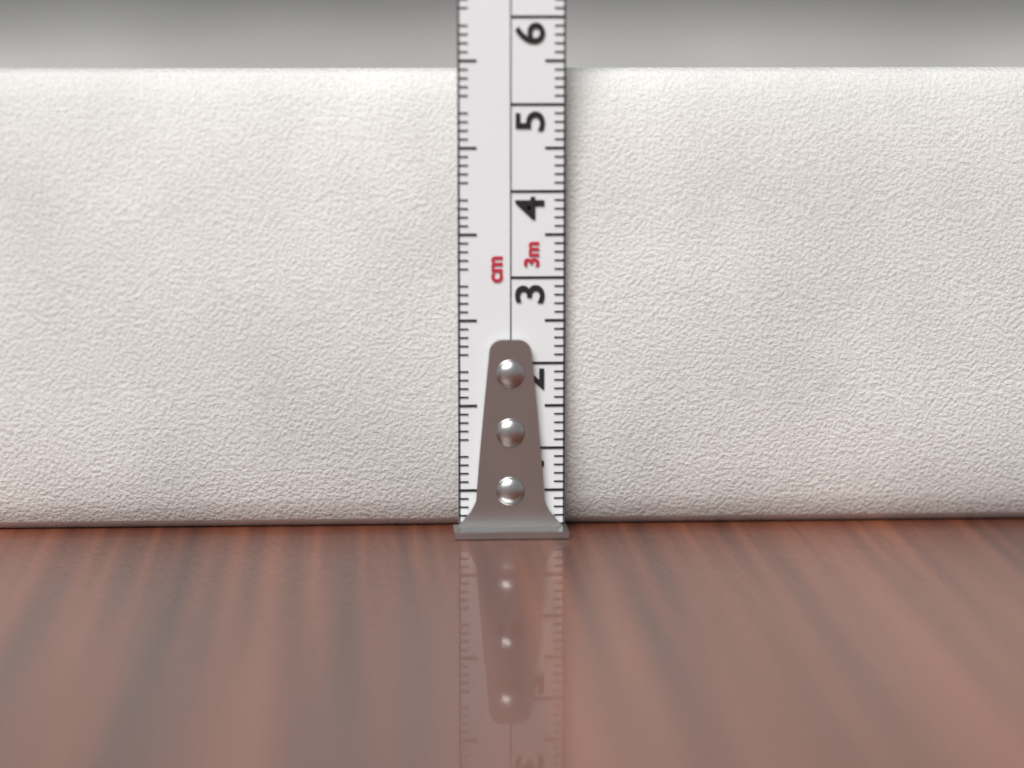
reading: 5.4 cm
